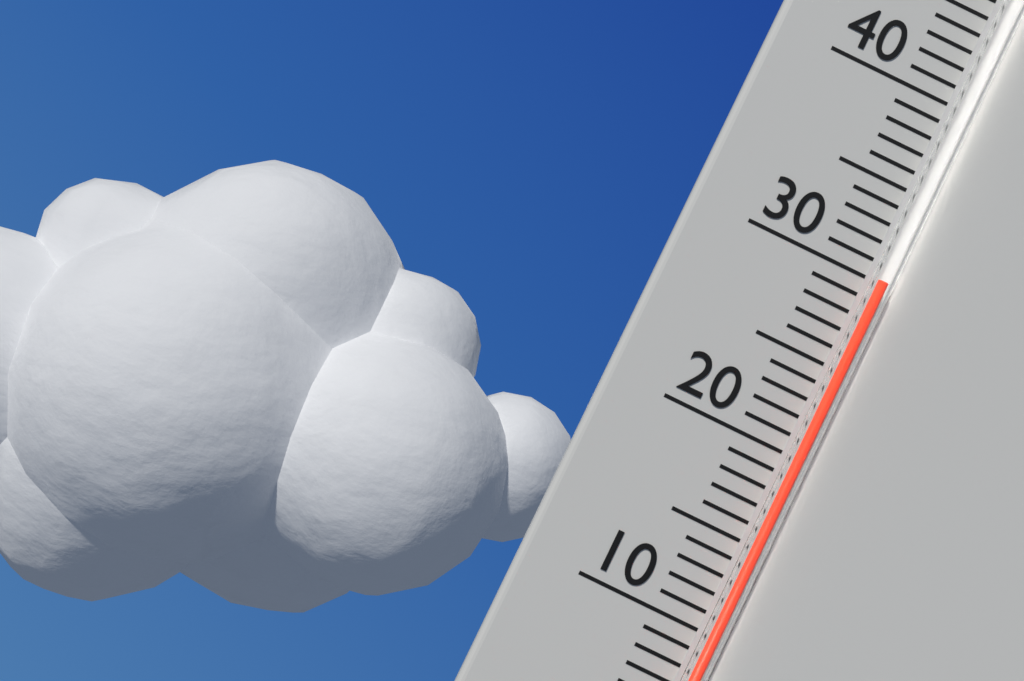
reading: 30 °C
